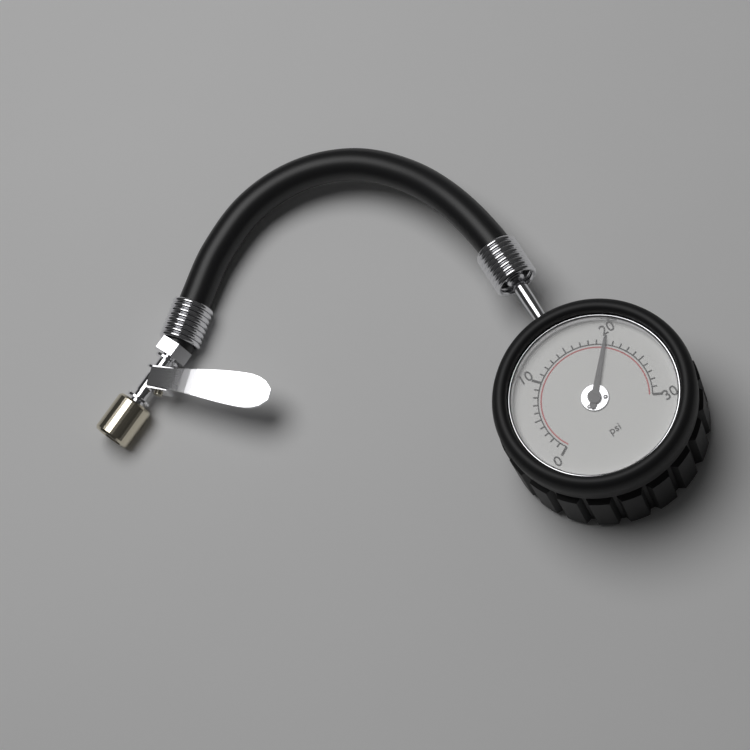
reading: 20 psi
